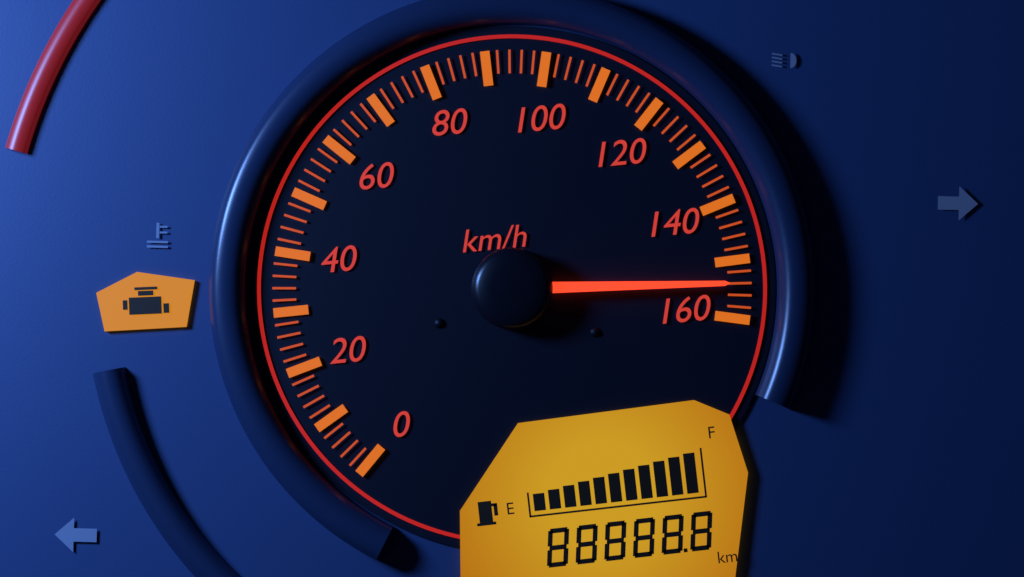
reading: 154 km/h
